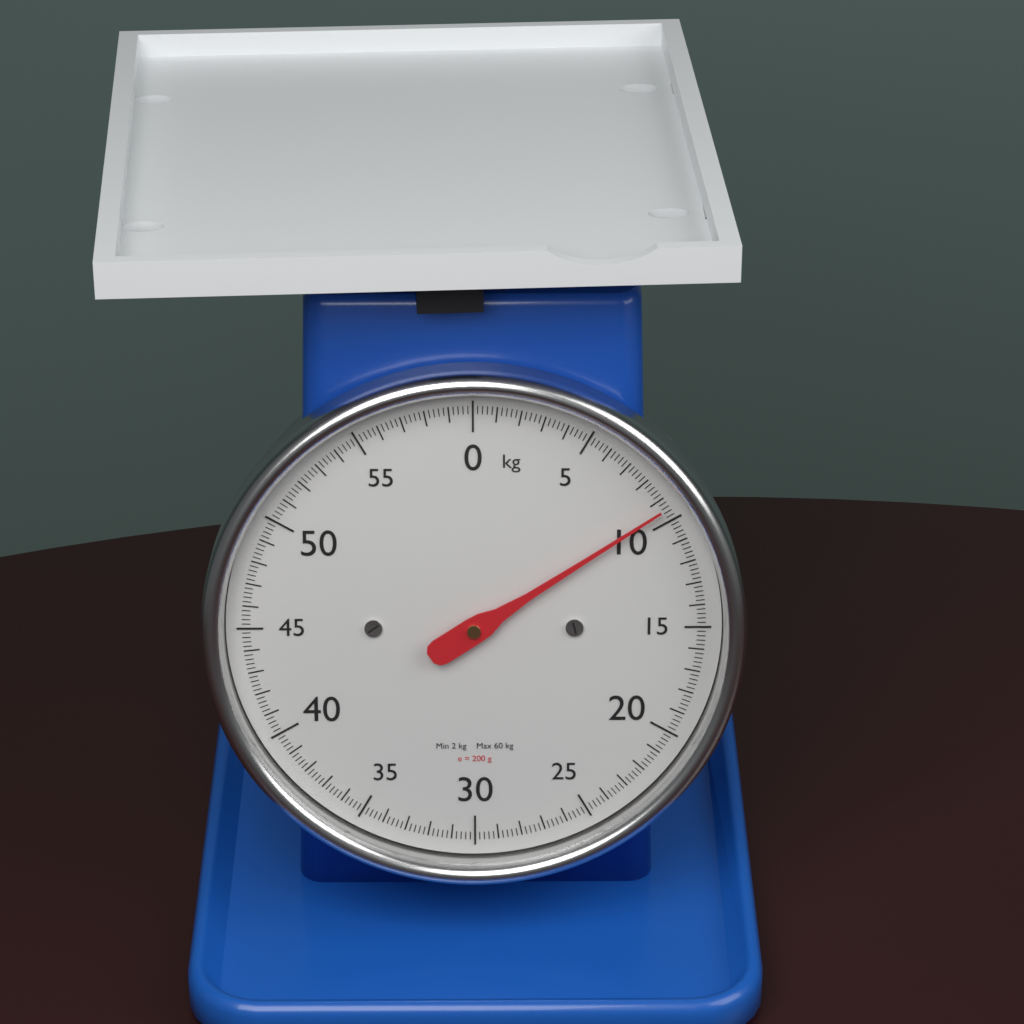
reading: 9.4 kg
